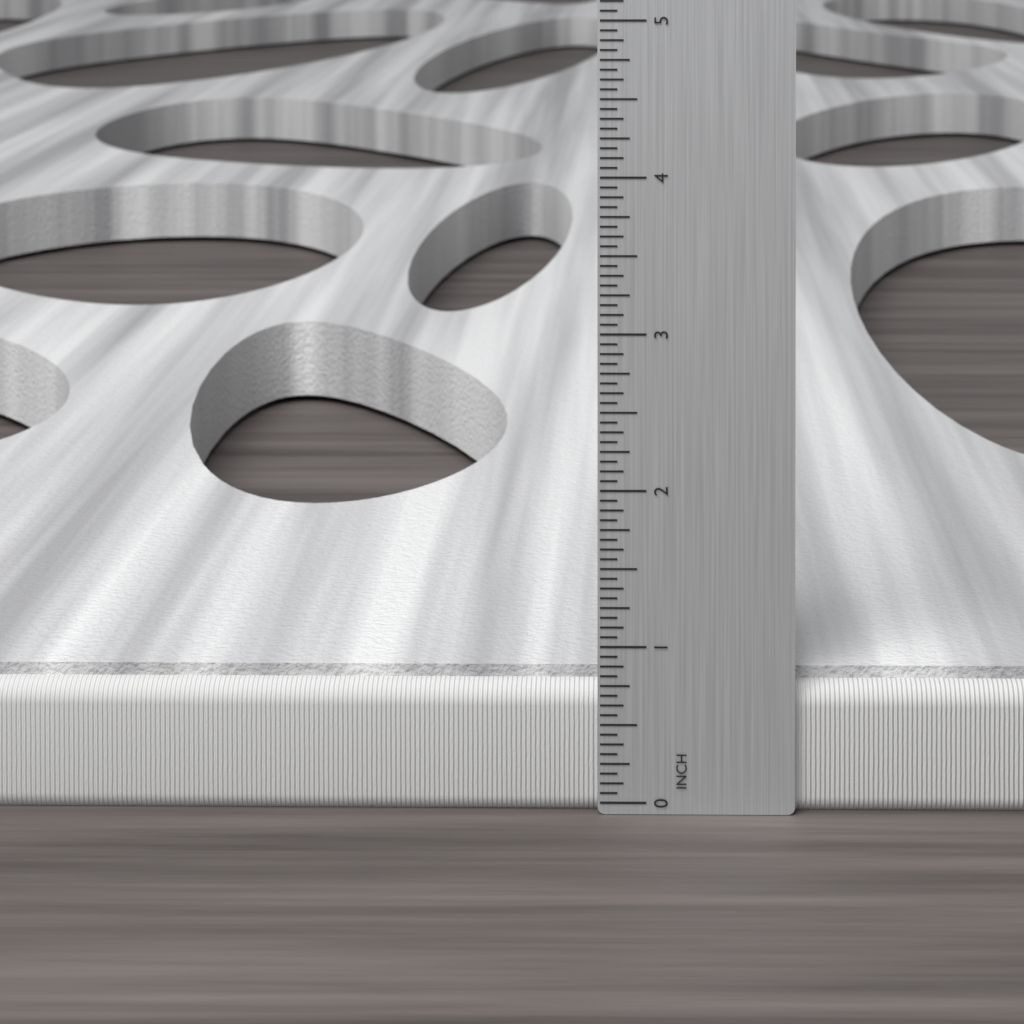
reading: 0.8125 in
